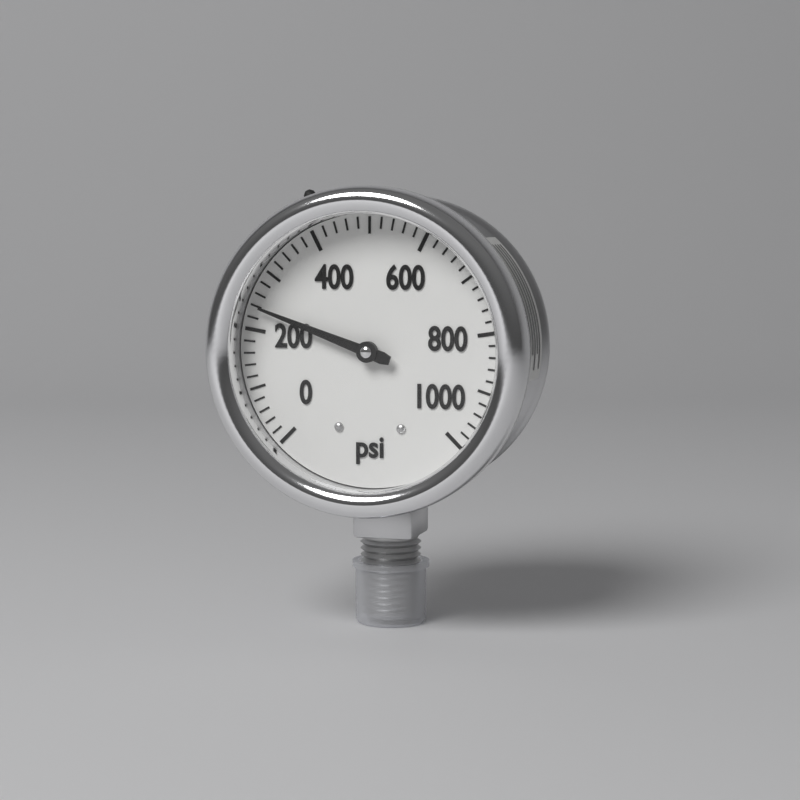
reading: 240 psi
